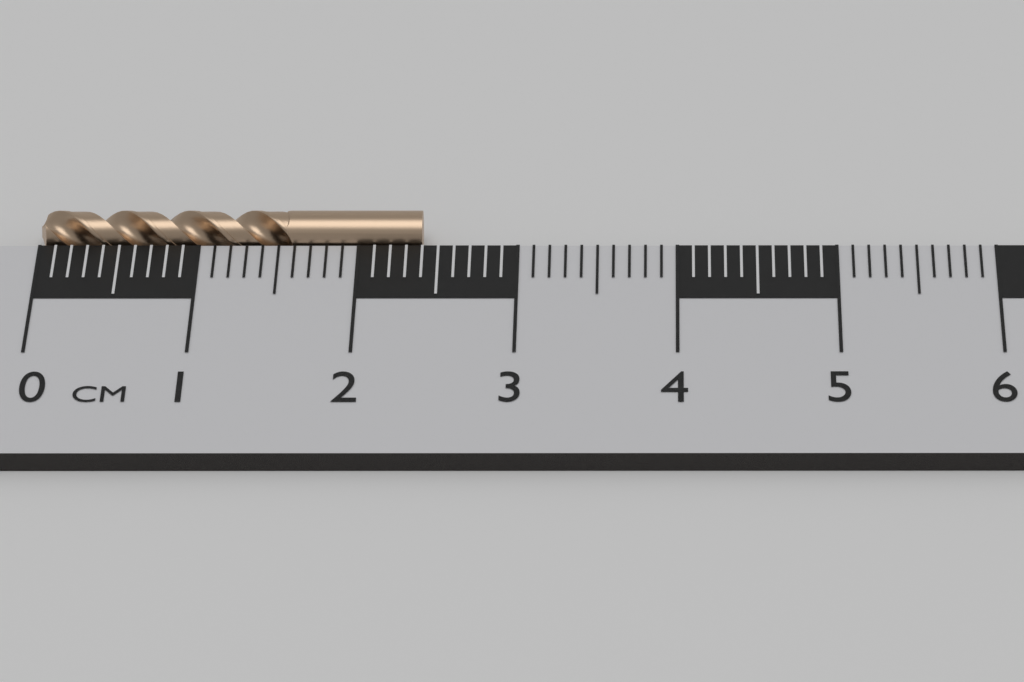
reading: 2.4 cm
